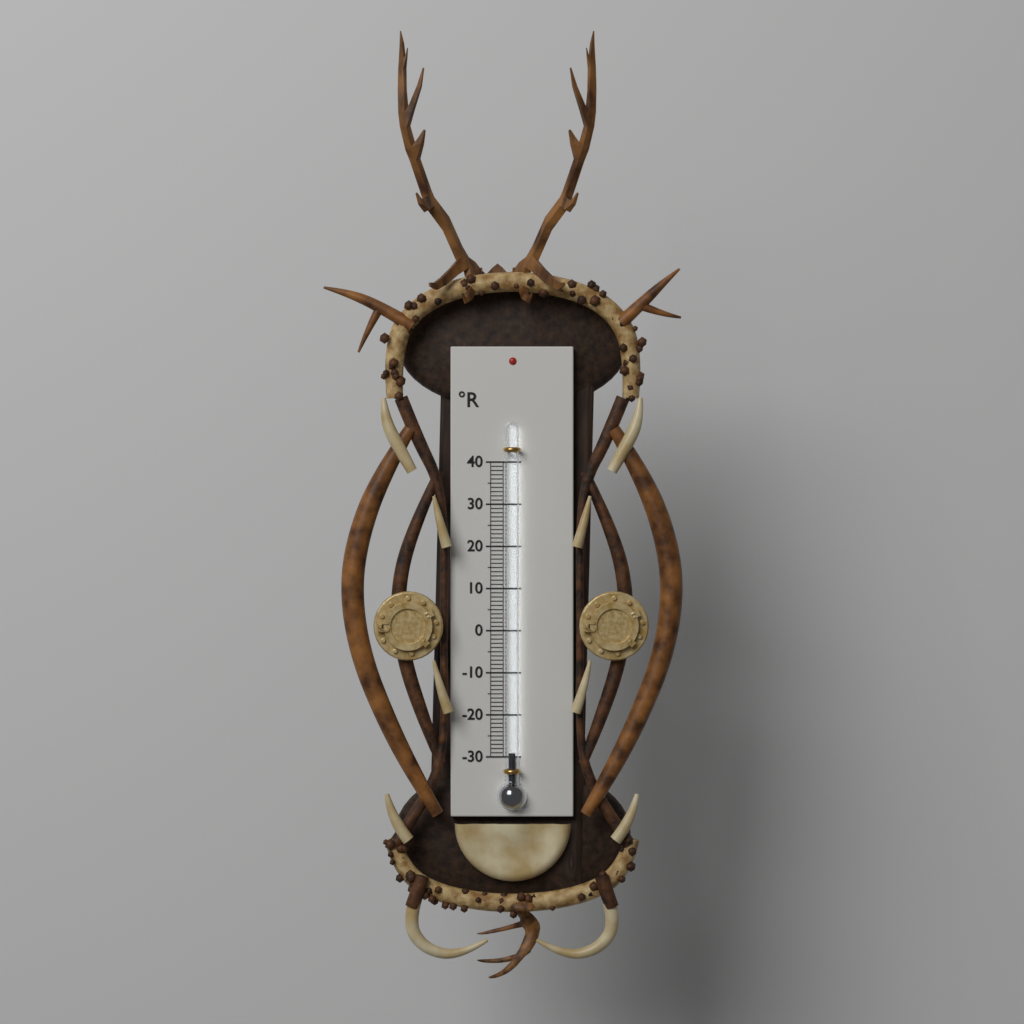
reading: -29 °R
